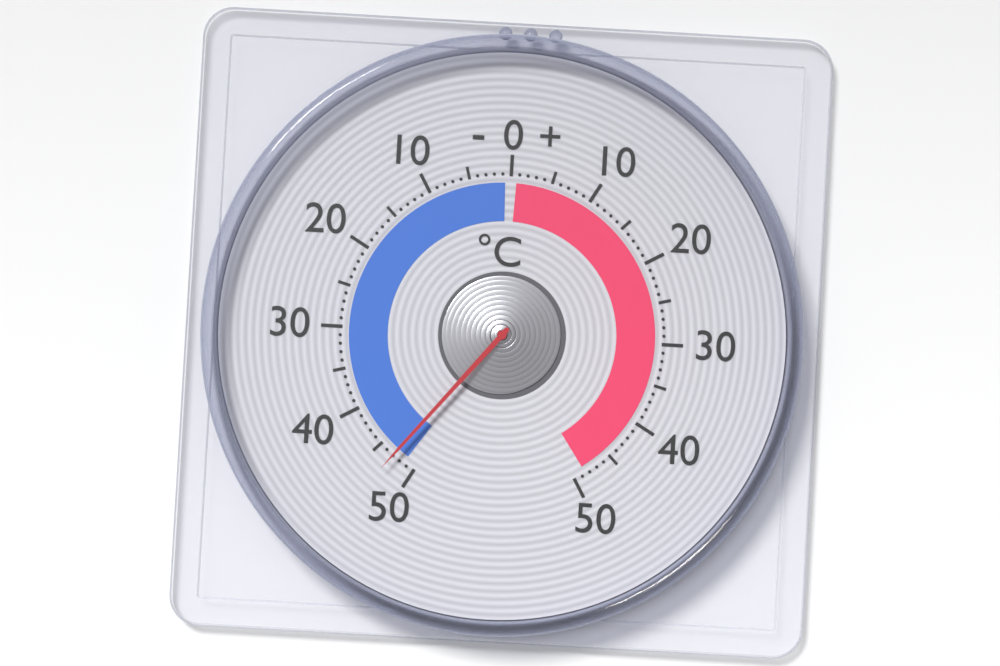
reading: -47 °C
